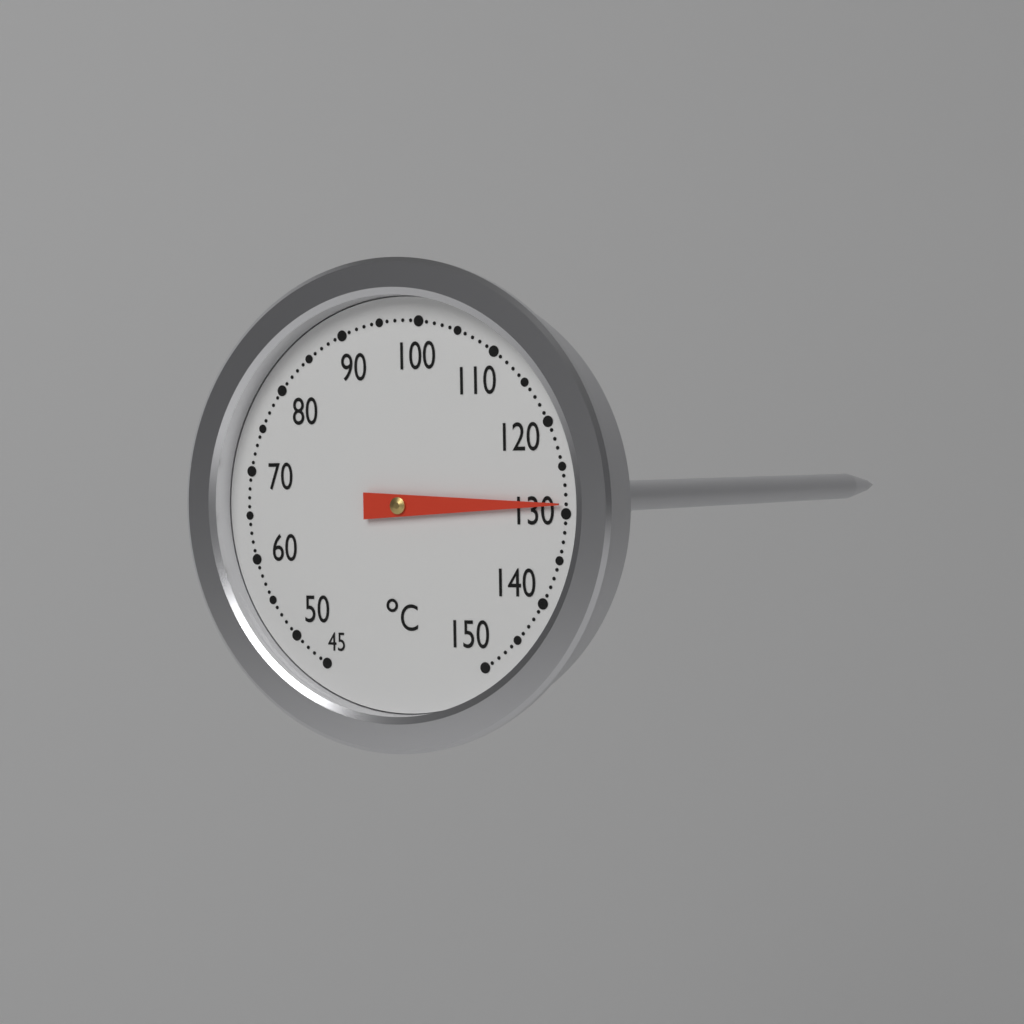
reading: 129 °C
